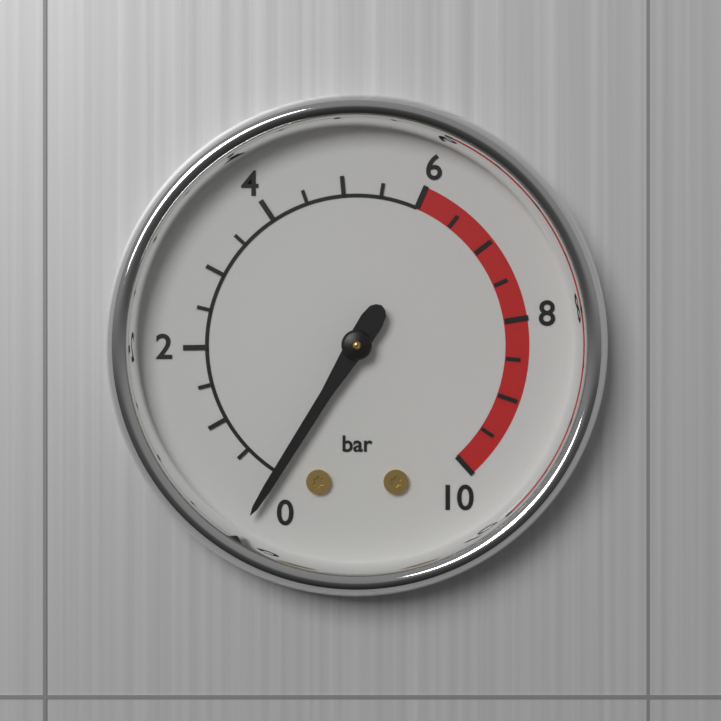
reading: 0.0 bar
